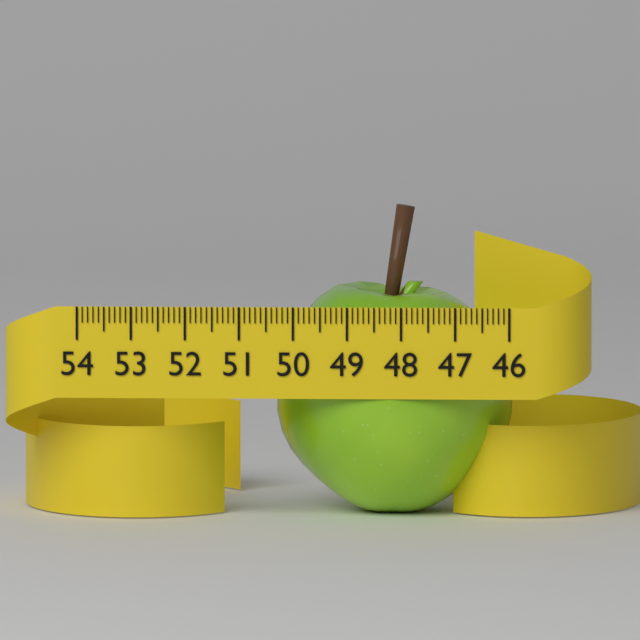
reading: 50.4 (no unit)
